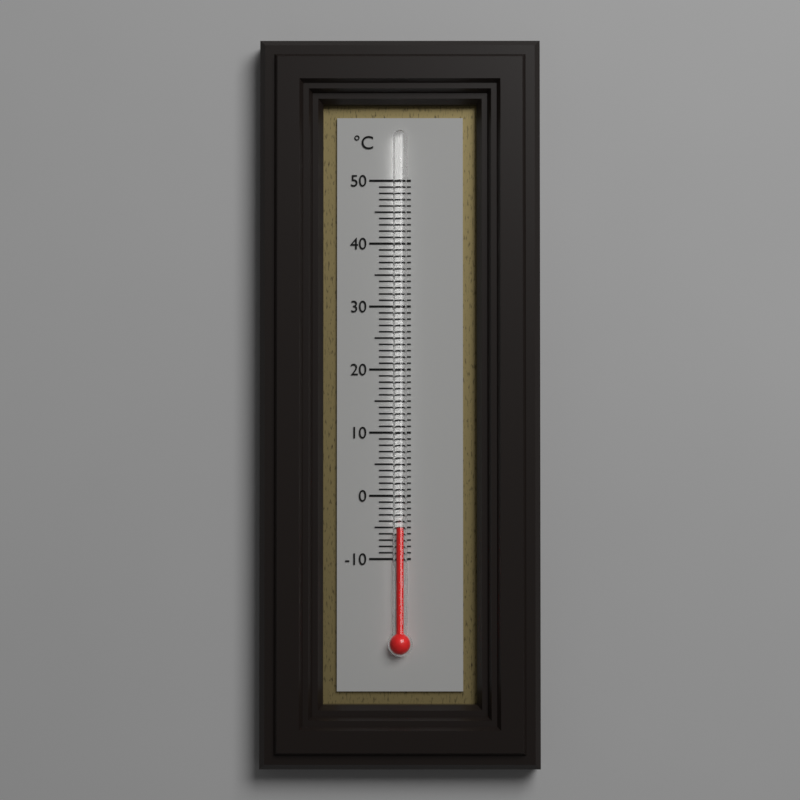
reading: -5 °C
